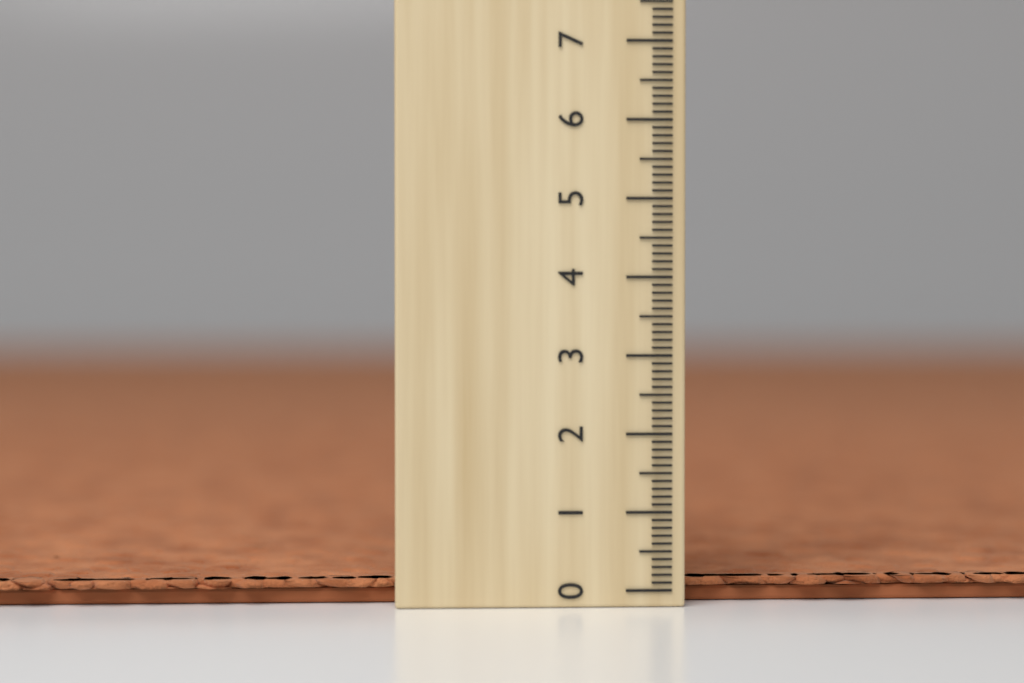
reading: 0.1 (no unit)
